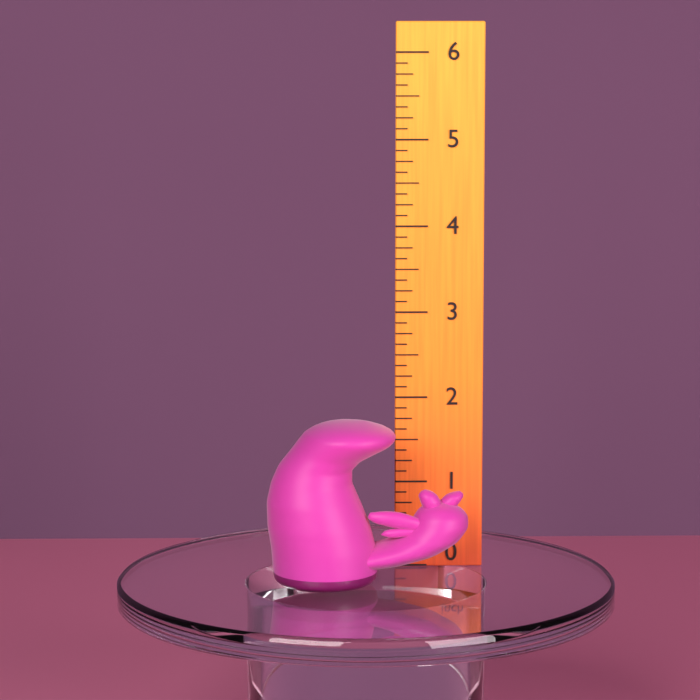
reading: 1.875 inch
